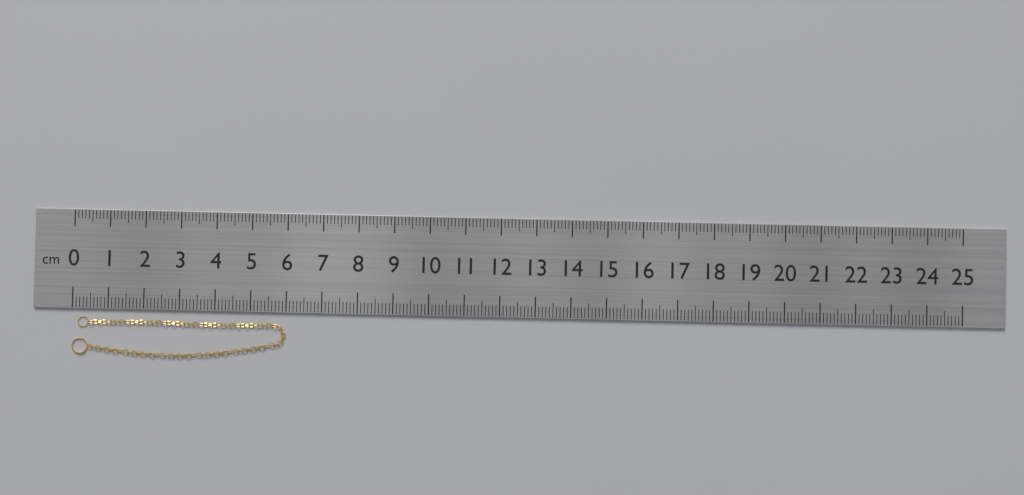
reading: 6.0 cm
